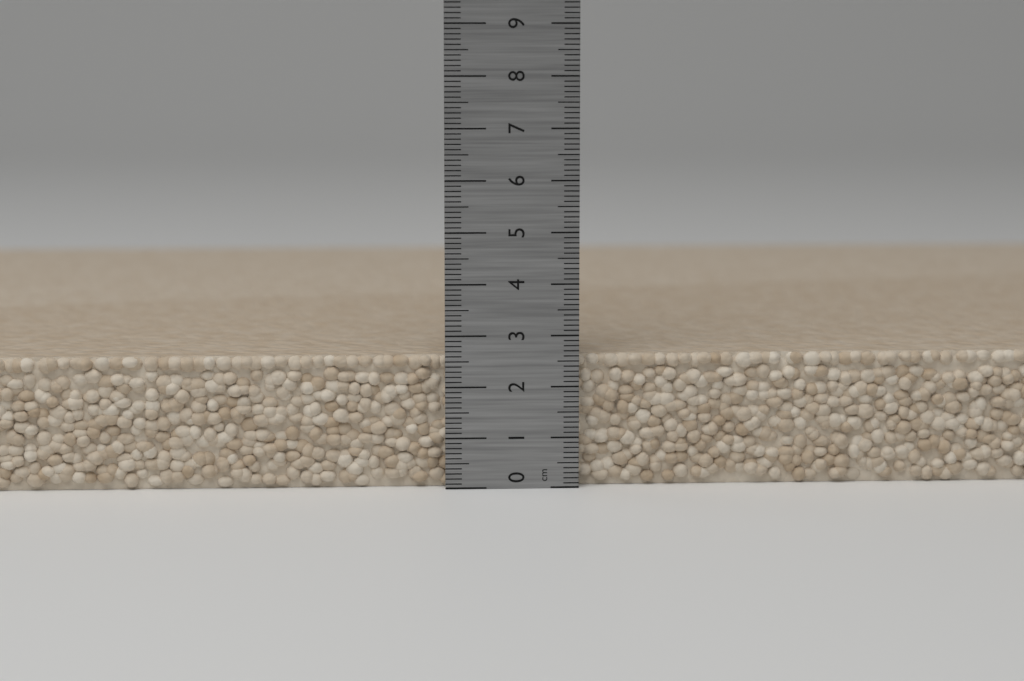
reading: 2.6 cm
